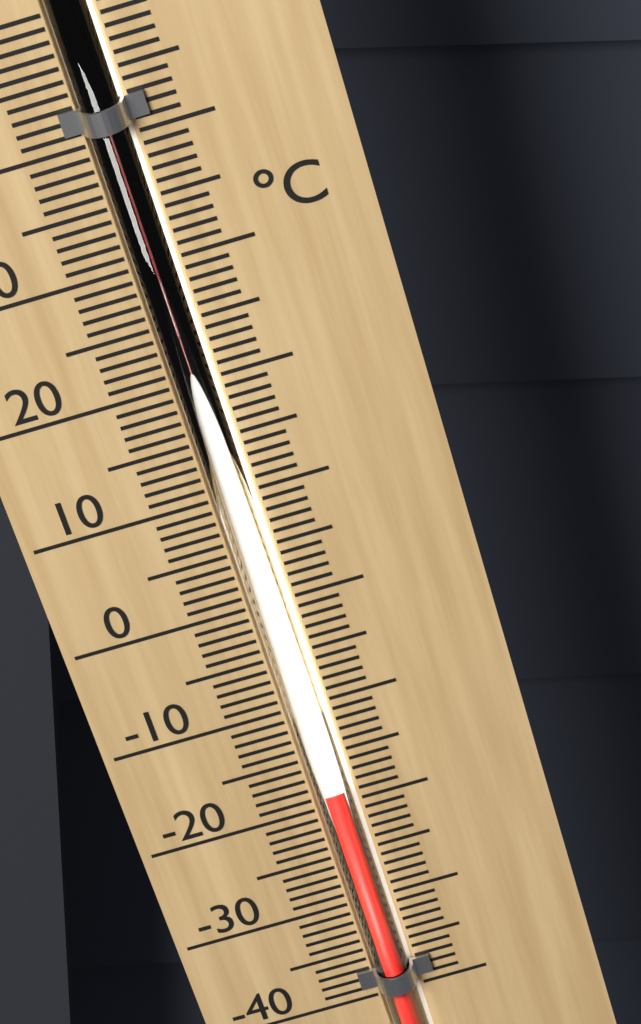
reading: -18 °C
